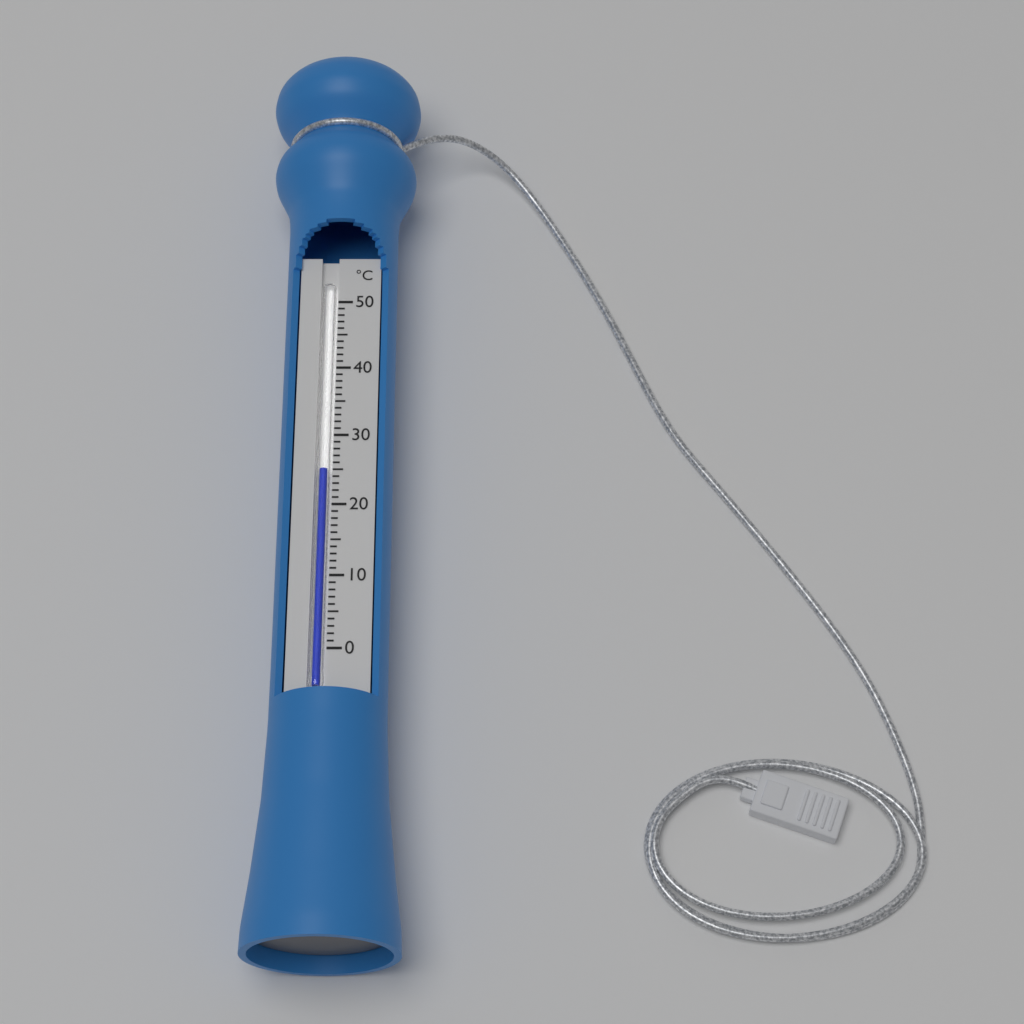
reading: 25 °C
